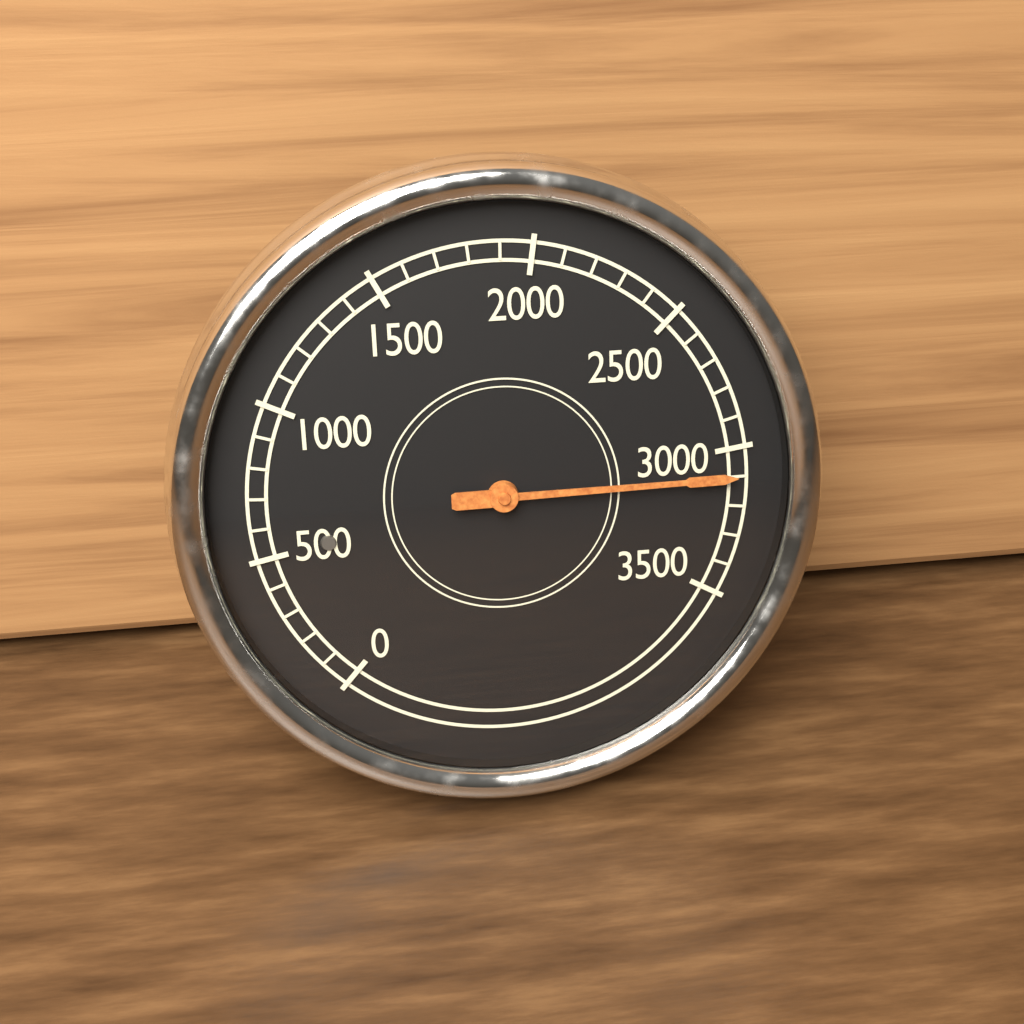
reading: 3100 (no unit)
